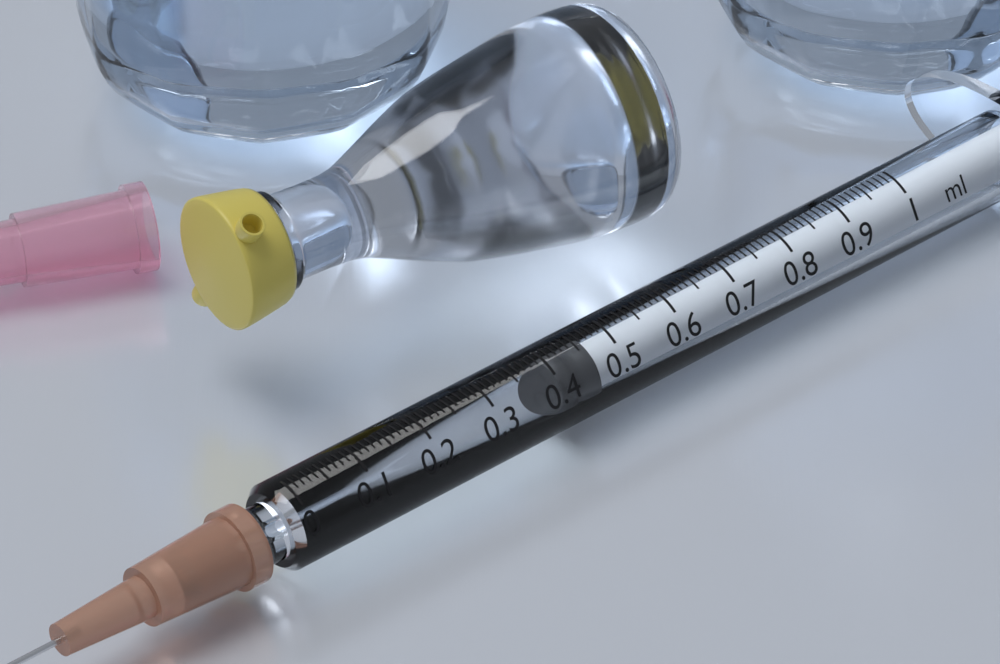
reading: 0.41 ml
